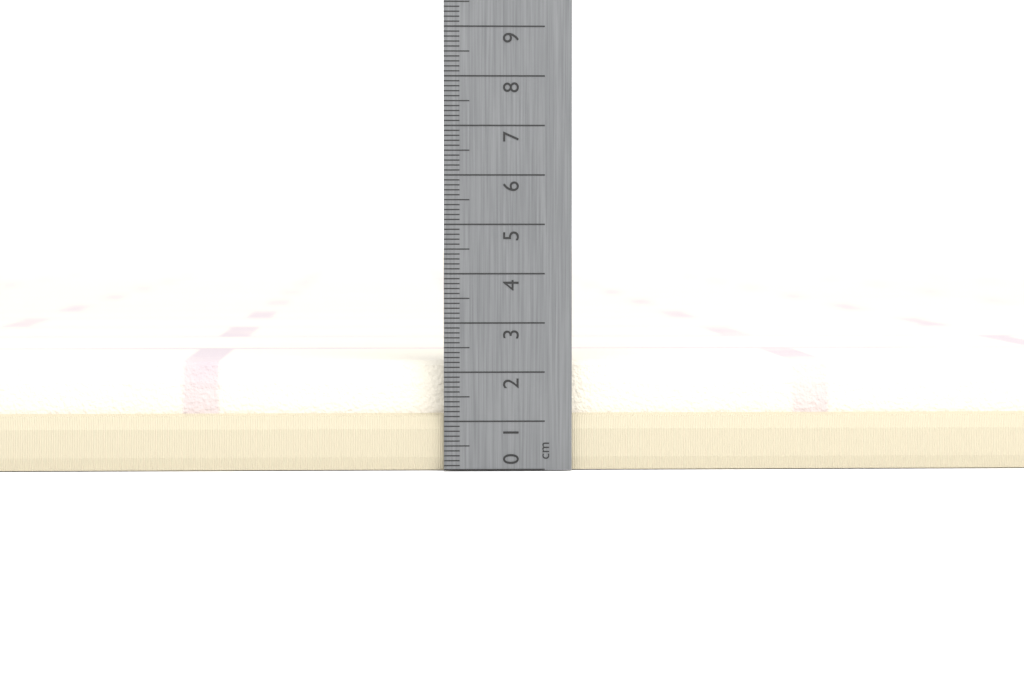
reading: 2.2 cm
